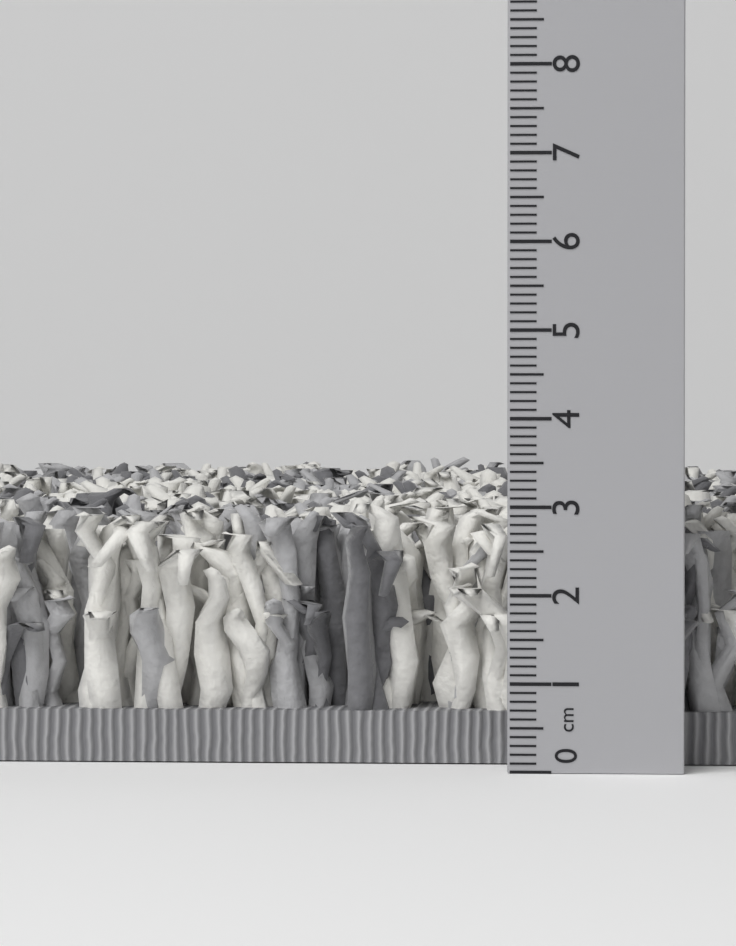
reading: 3.1 cm
